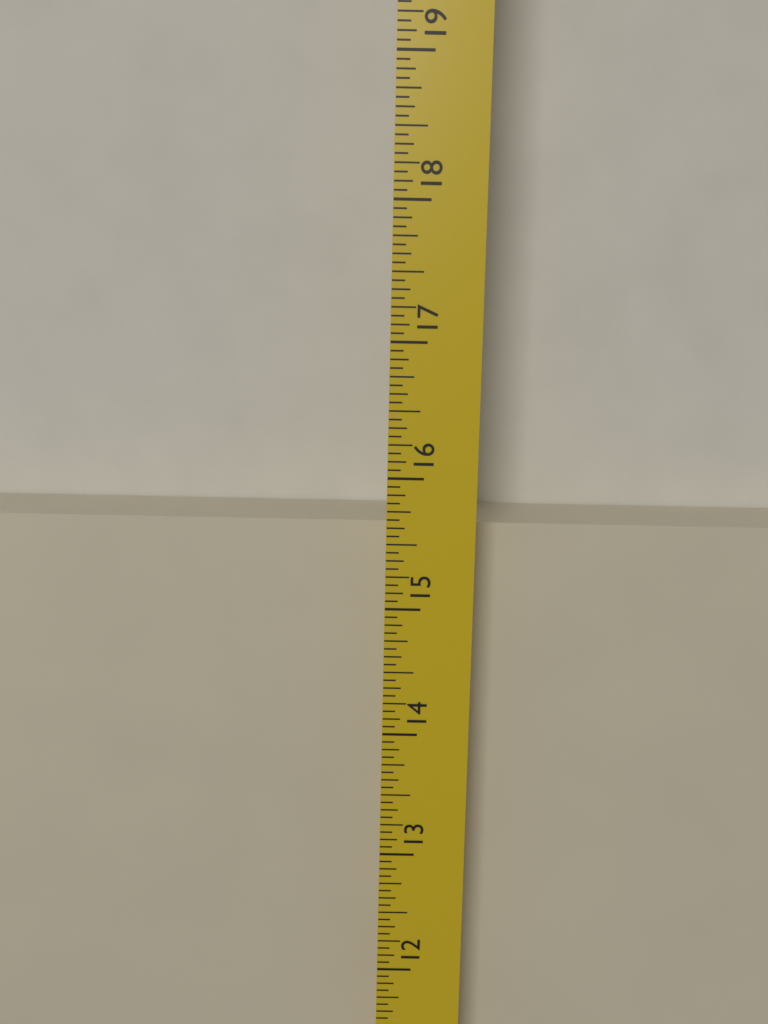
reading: 15.5625 in
